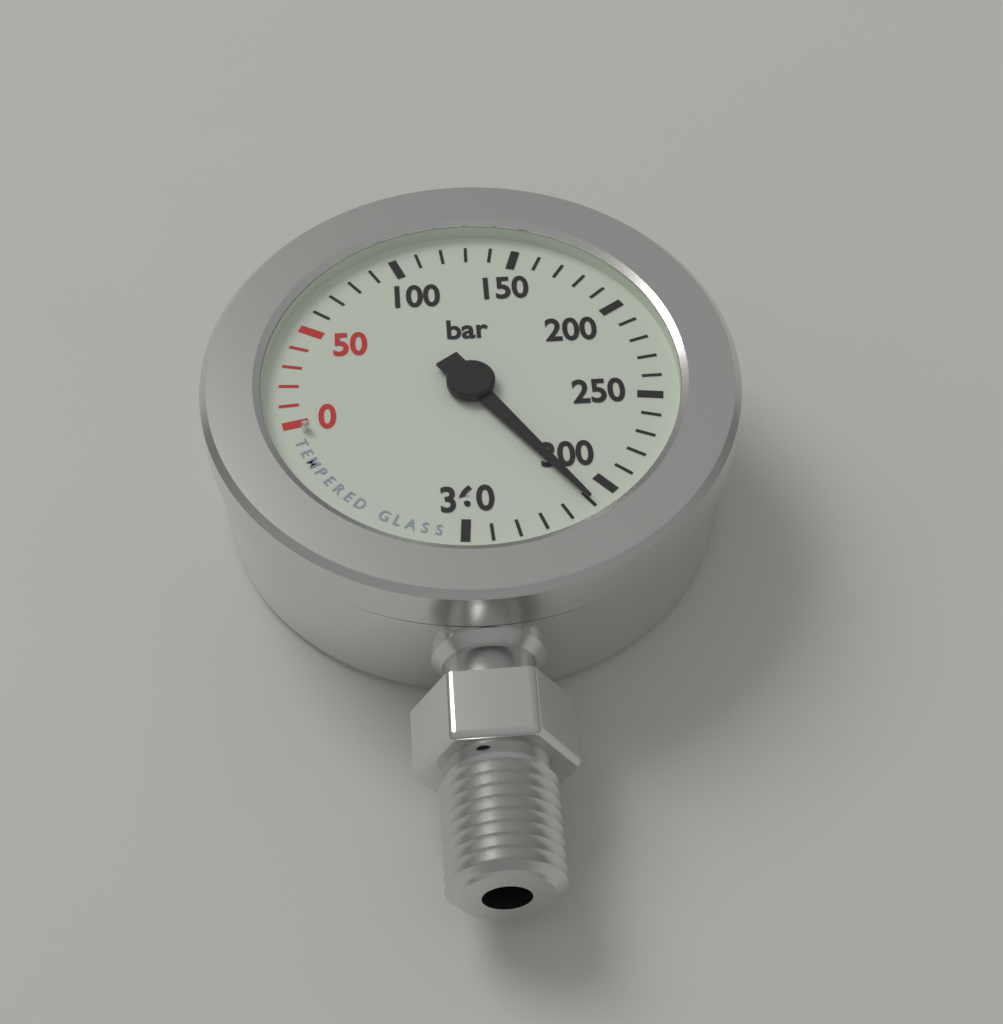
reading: 310 bar
